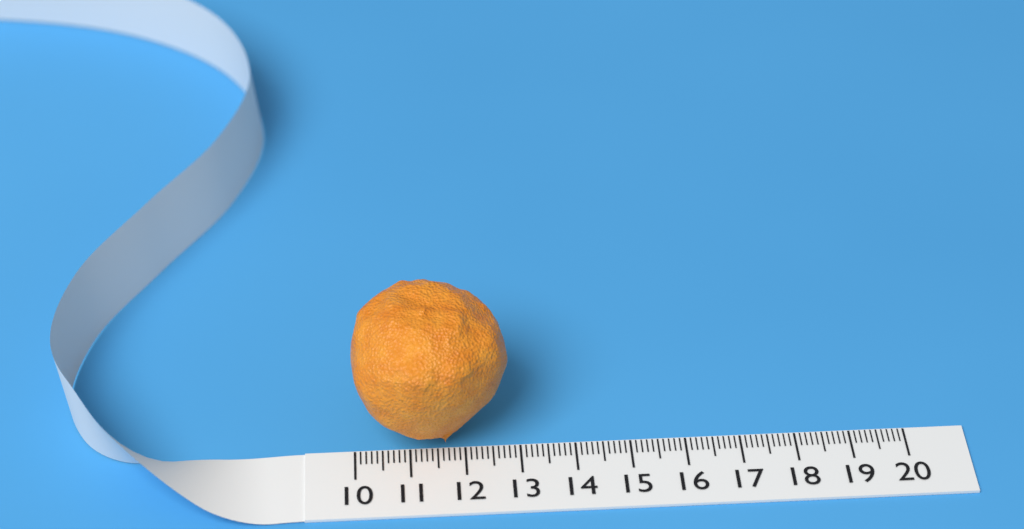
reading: 12.8 (no unit)
